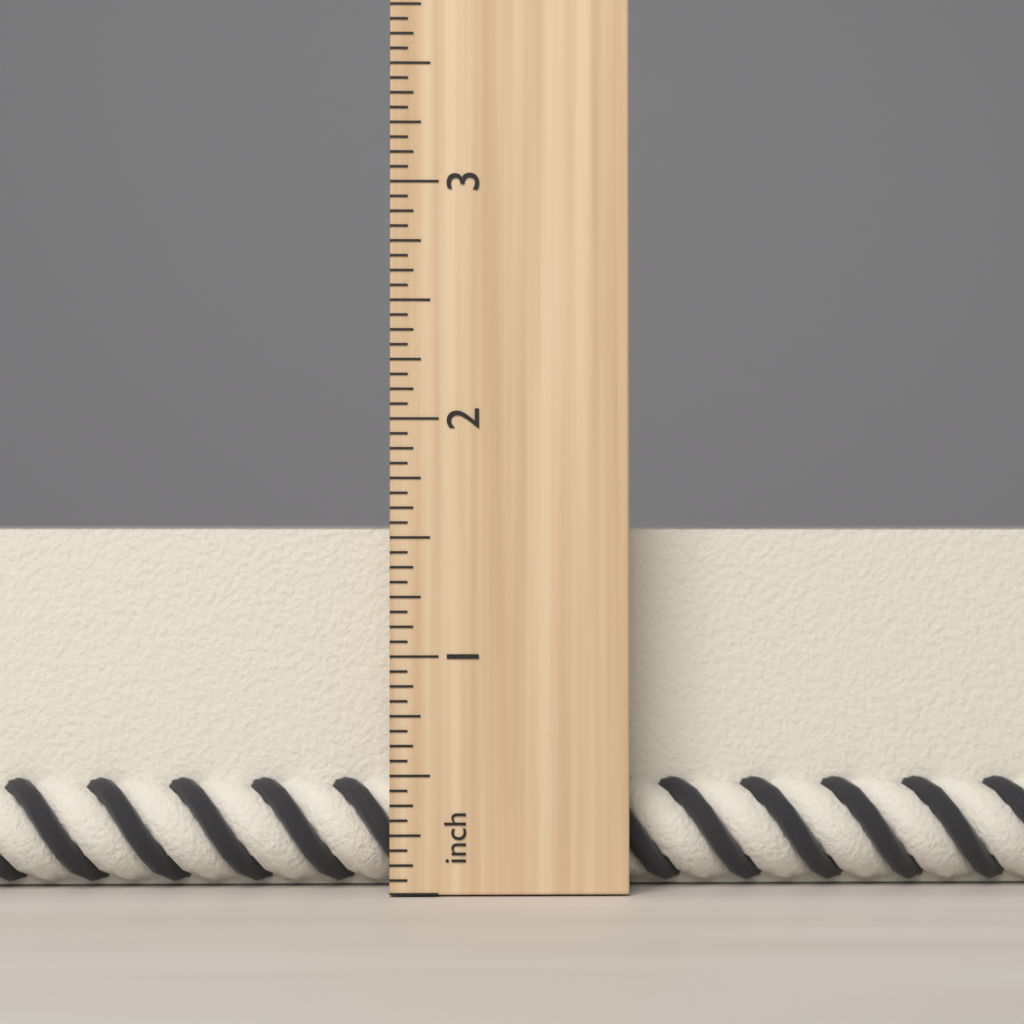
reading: 1.5625 inch
